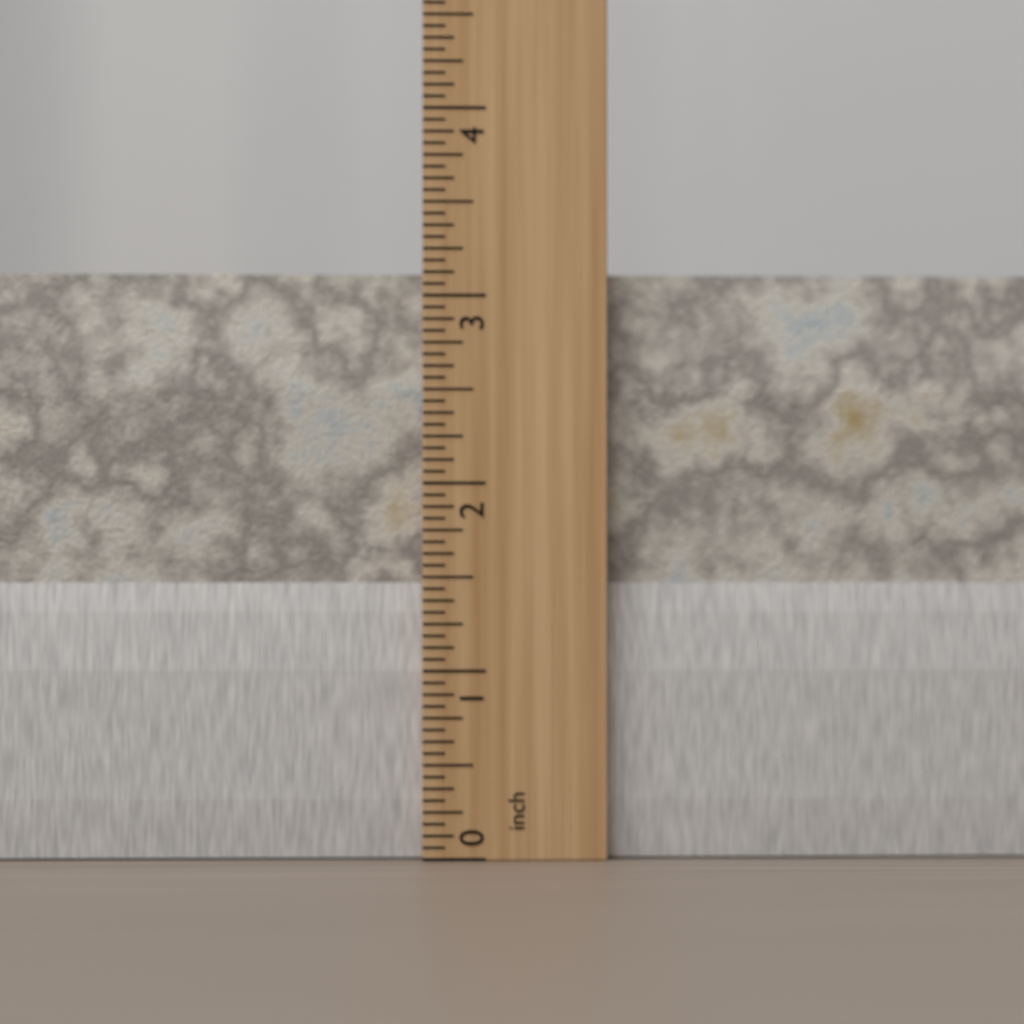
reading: 3.1250 inch
